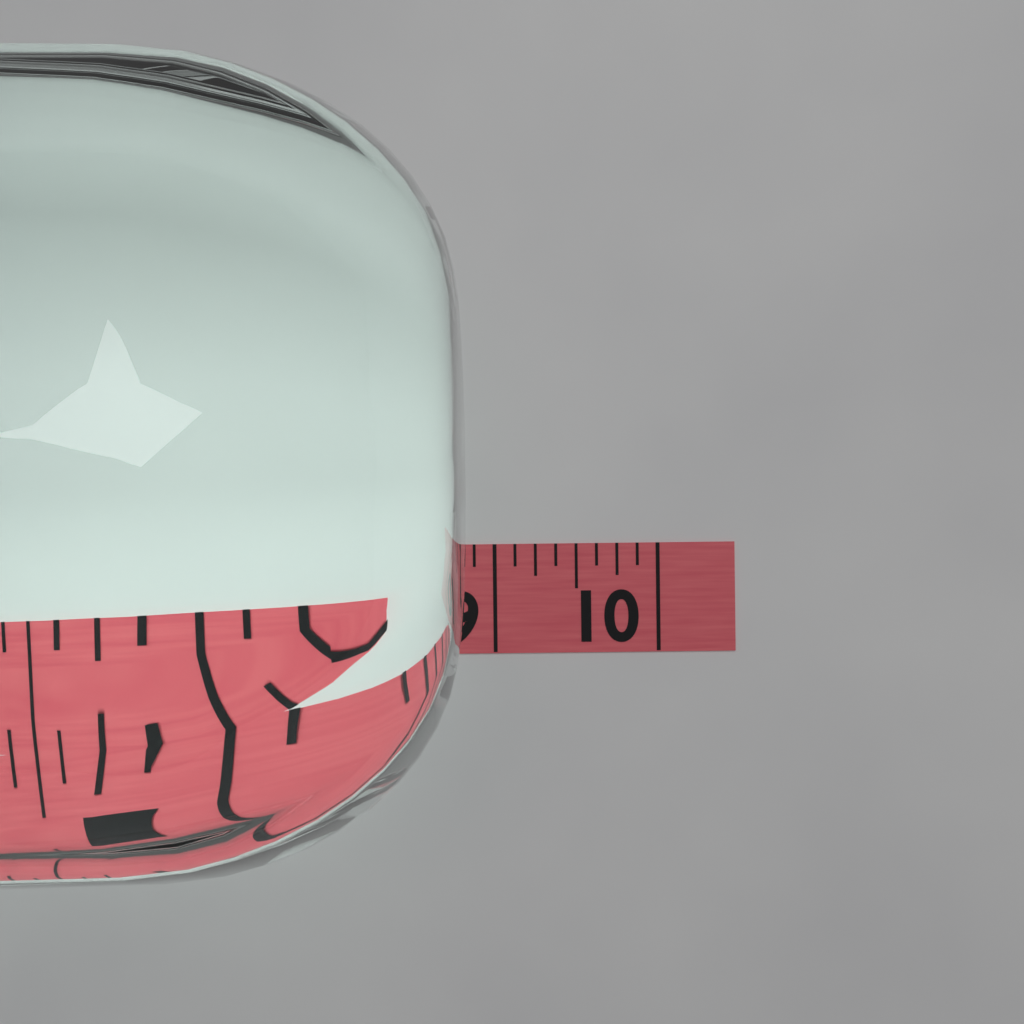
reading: 8.875 (no unit)
